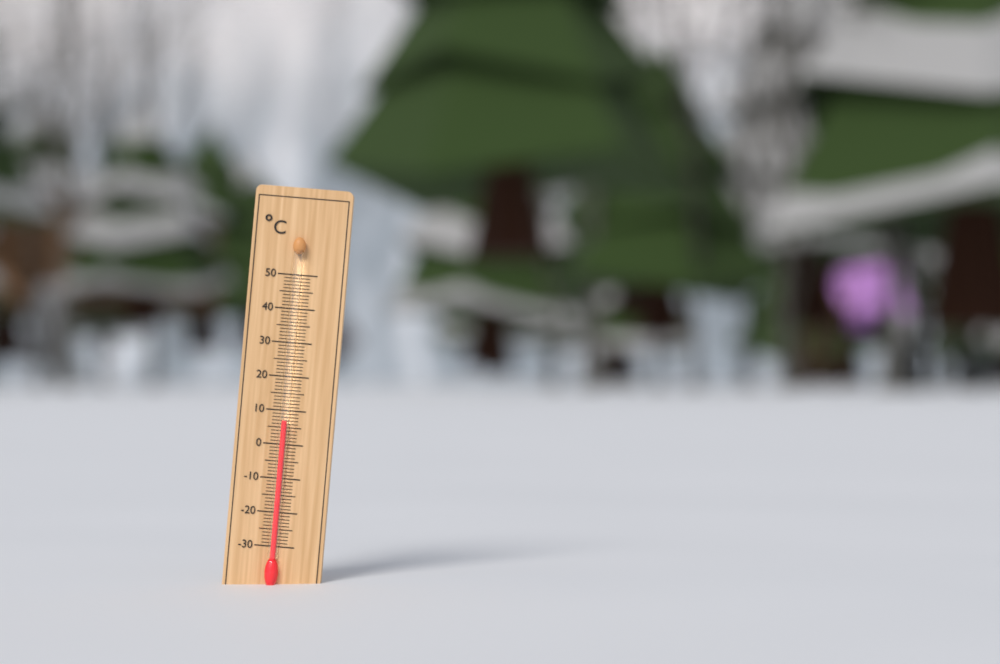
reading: 7 °C
